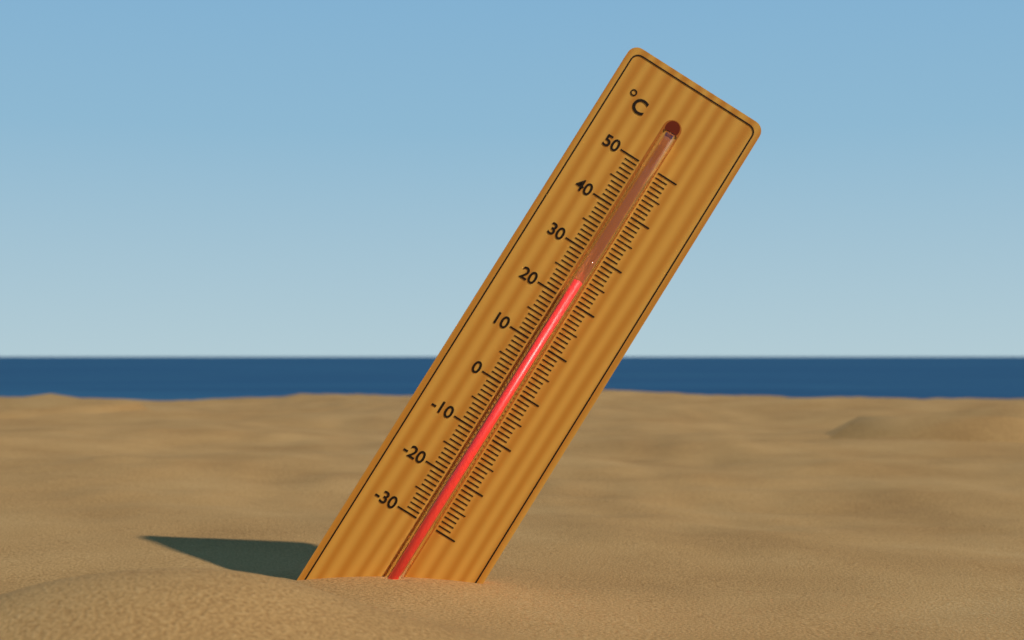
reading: 24 °C
